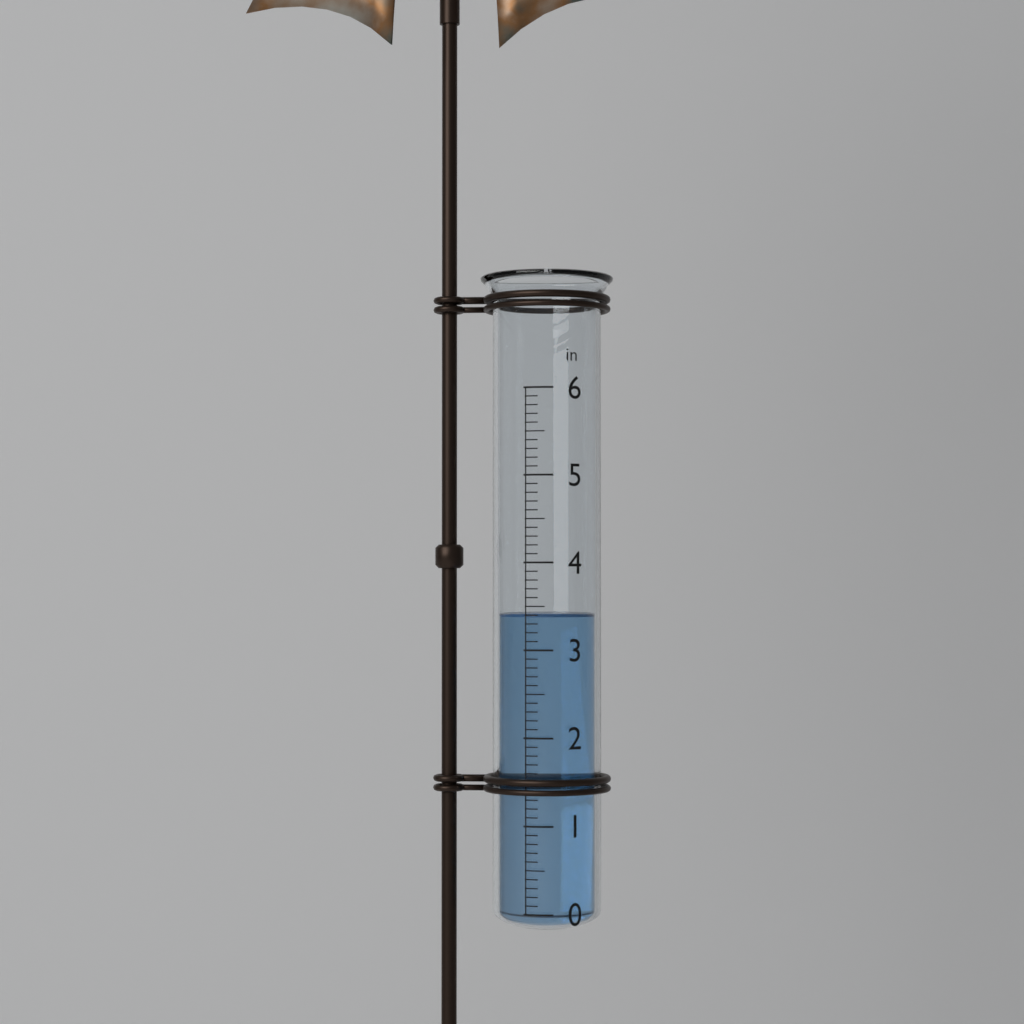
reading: 3.4 in
